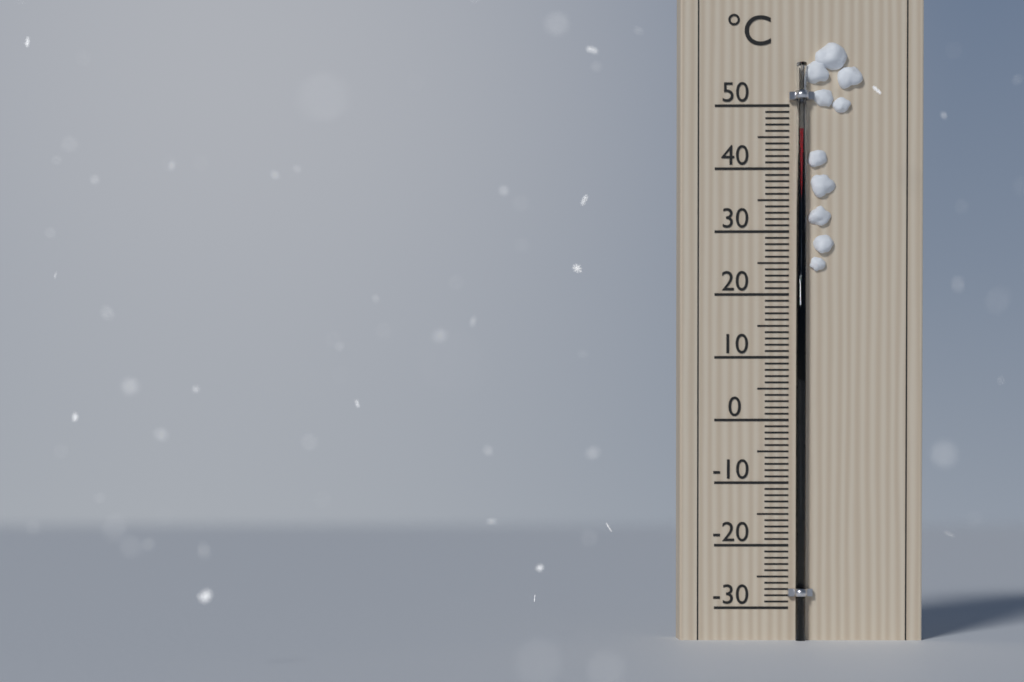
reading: 46 °C
